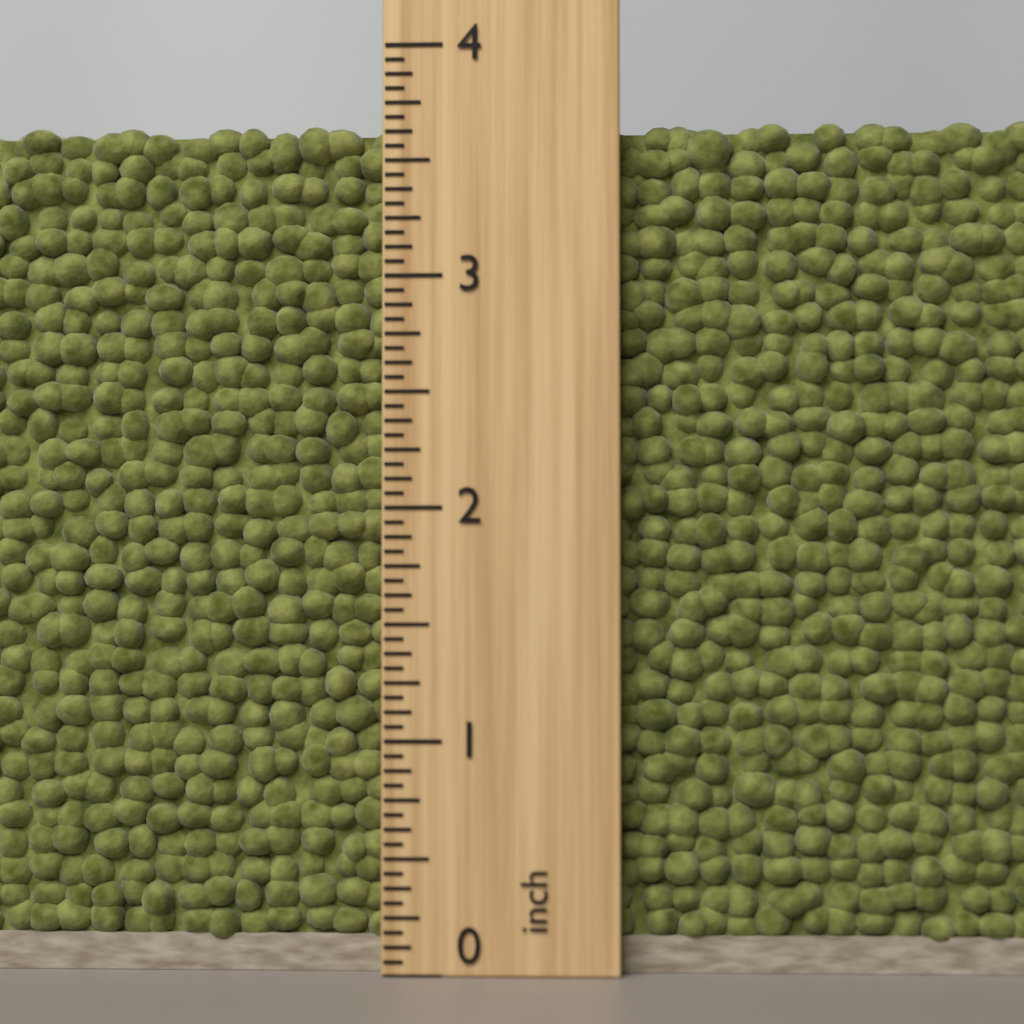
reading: 3.6875 inch
